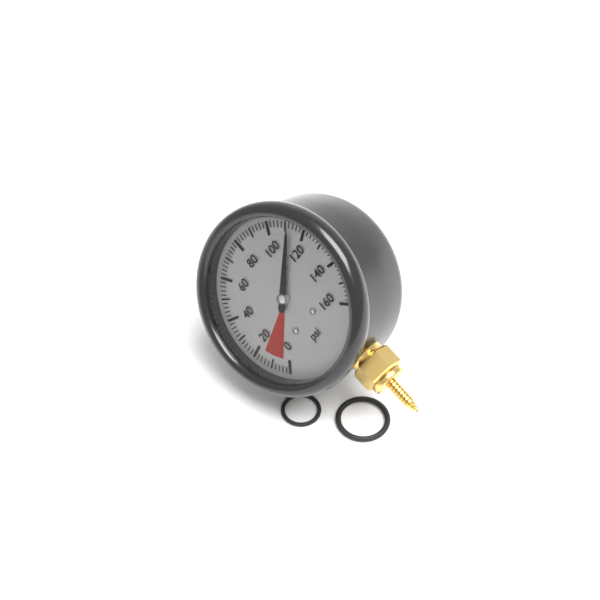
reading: 112 psi
